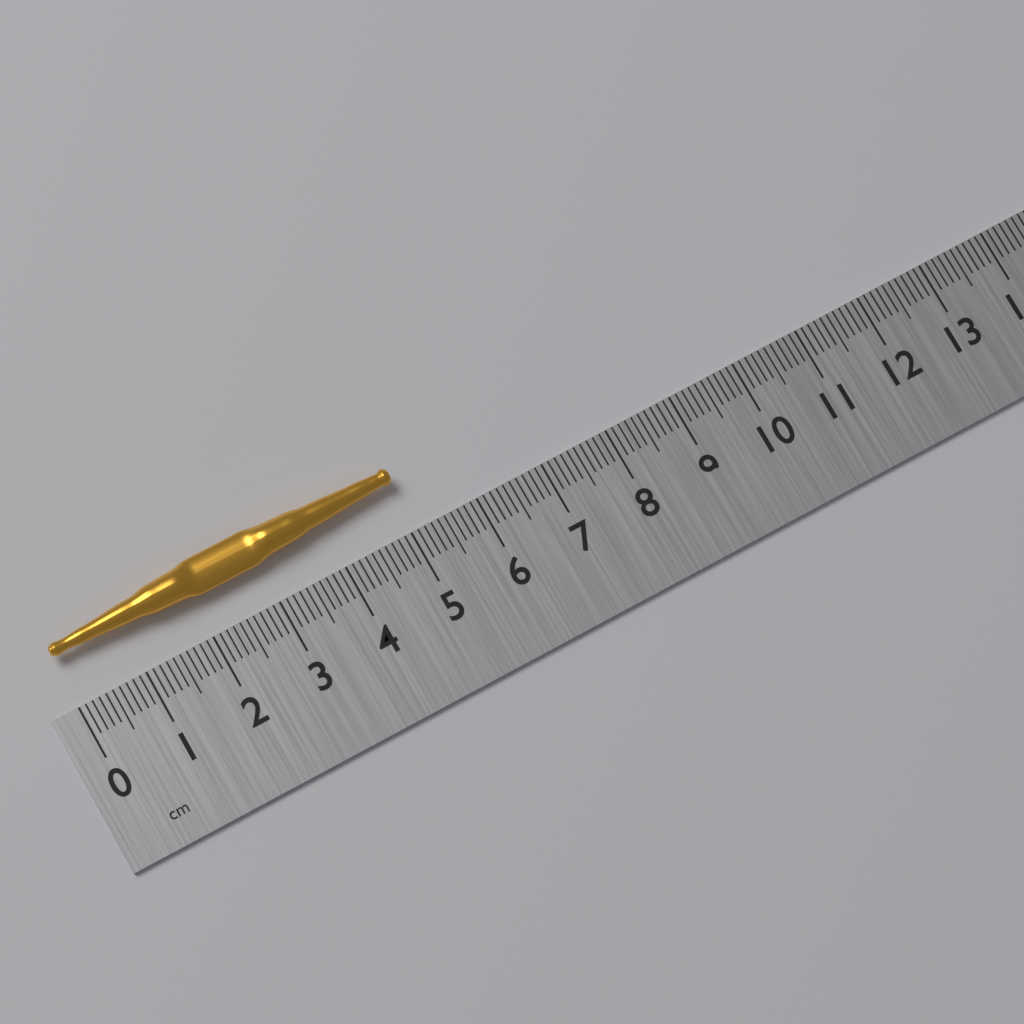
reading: 5.1 cm
